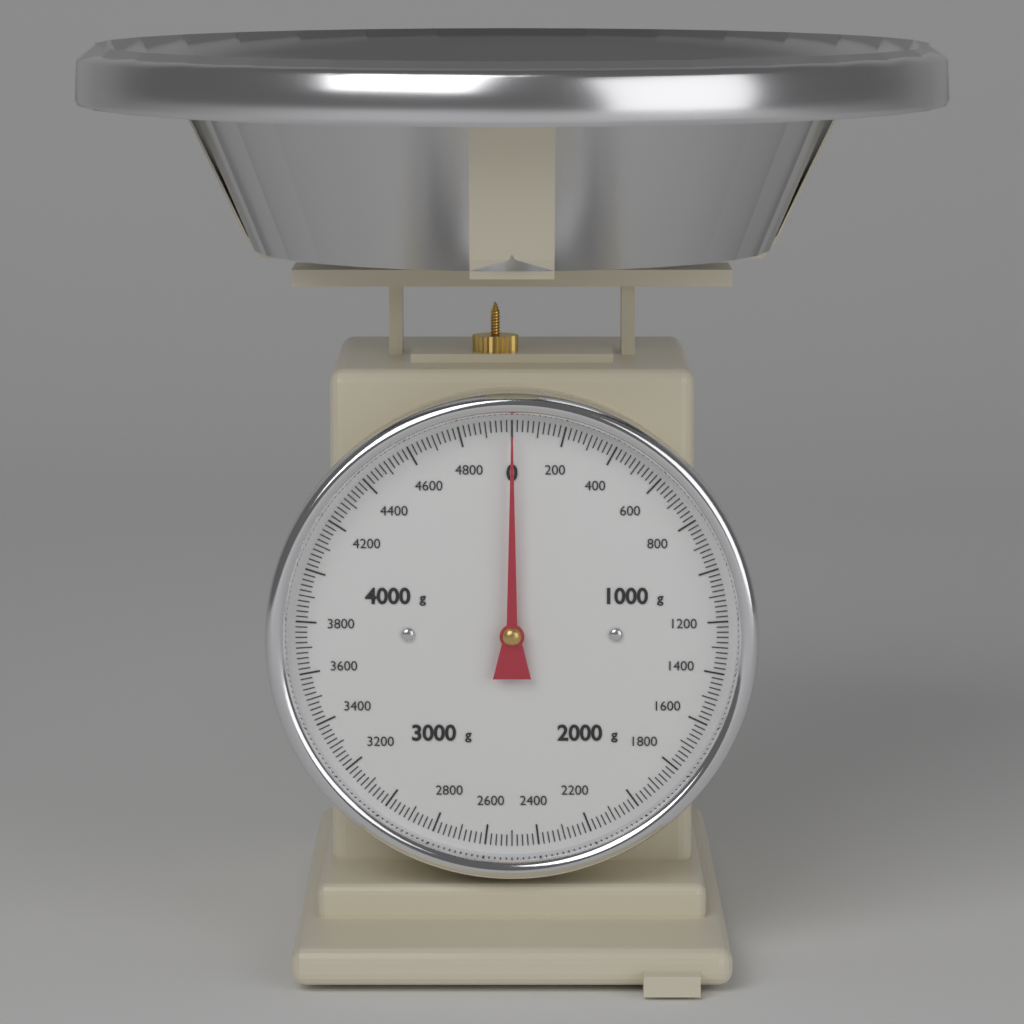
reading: 0 g
